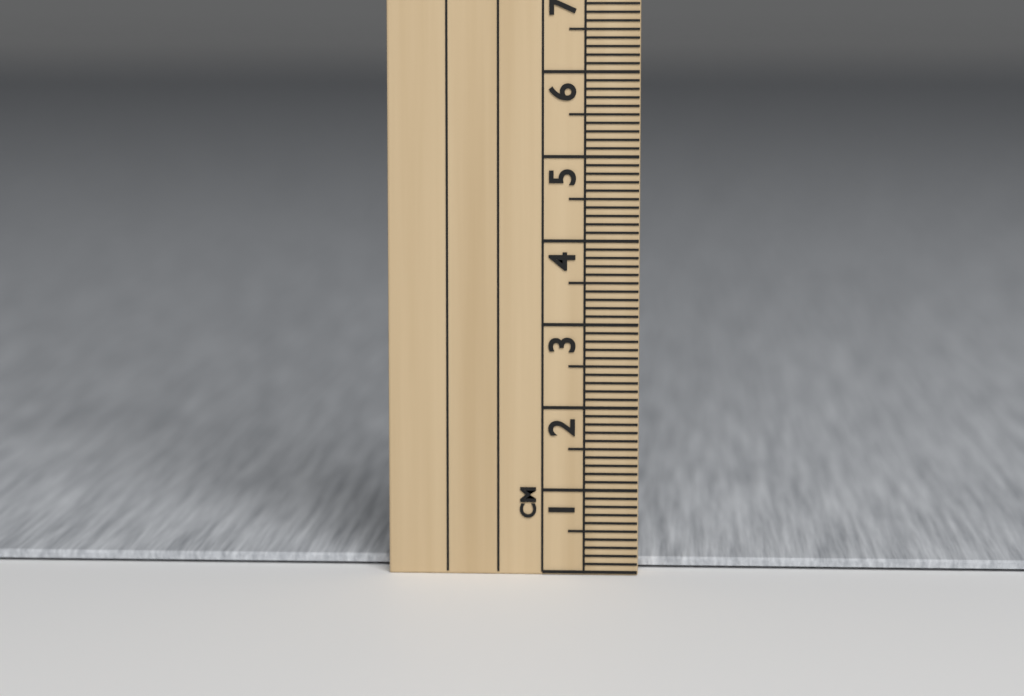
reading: 0.1 cm
